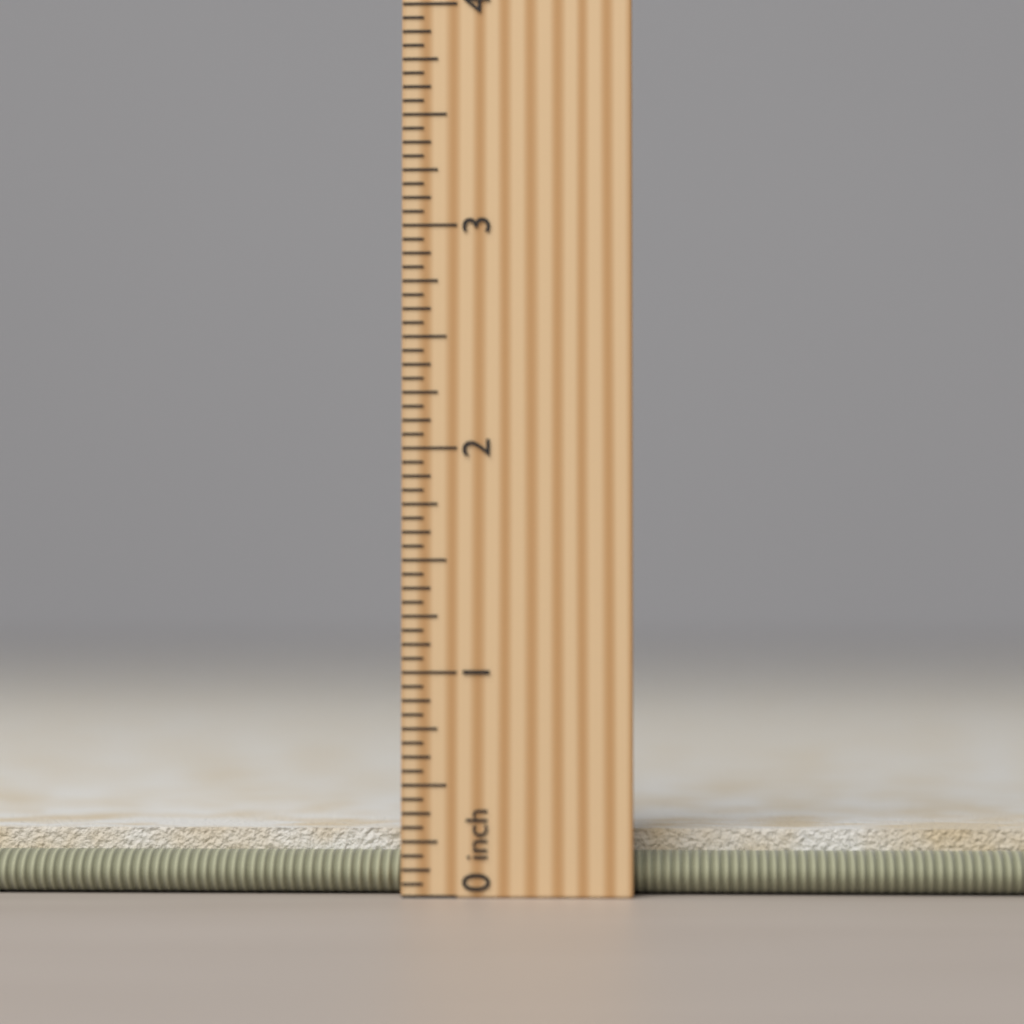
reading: 0.3125 in
